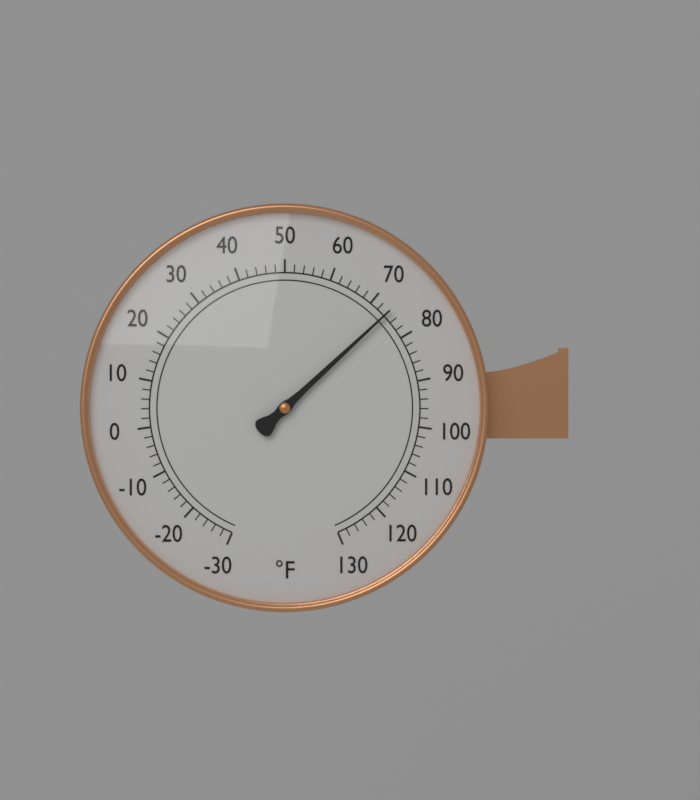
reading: 74 °F
